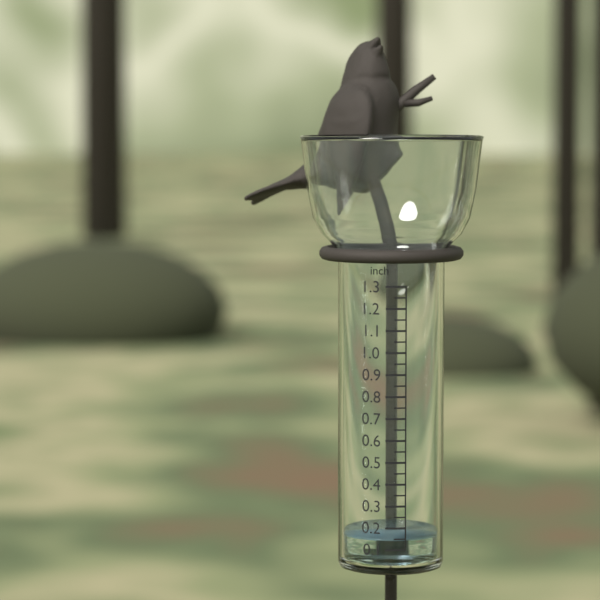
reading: 0.15 inch
